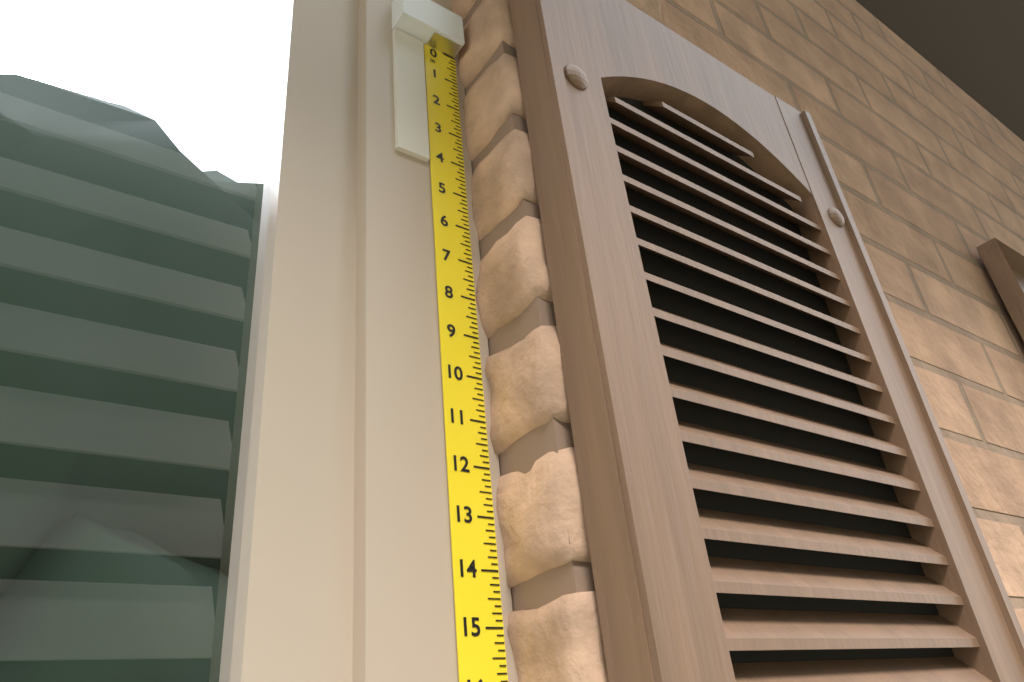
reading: 4.250 in
